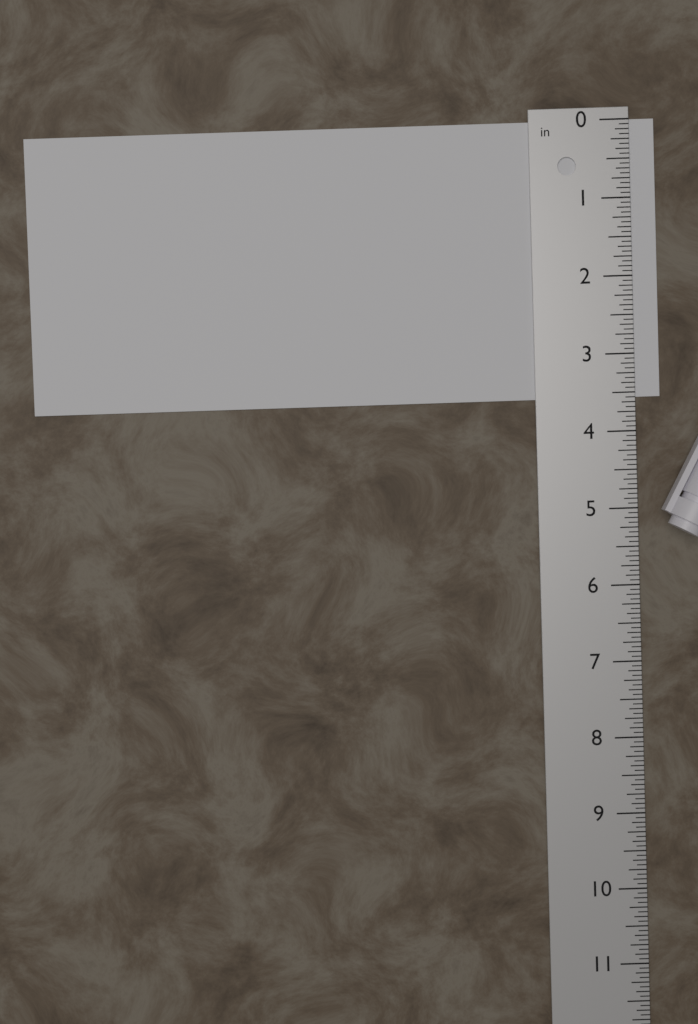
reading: 3.5625 in
